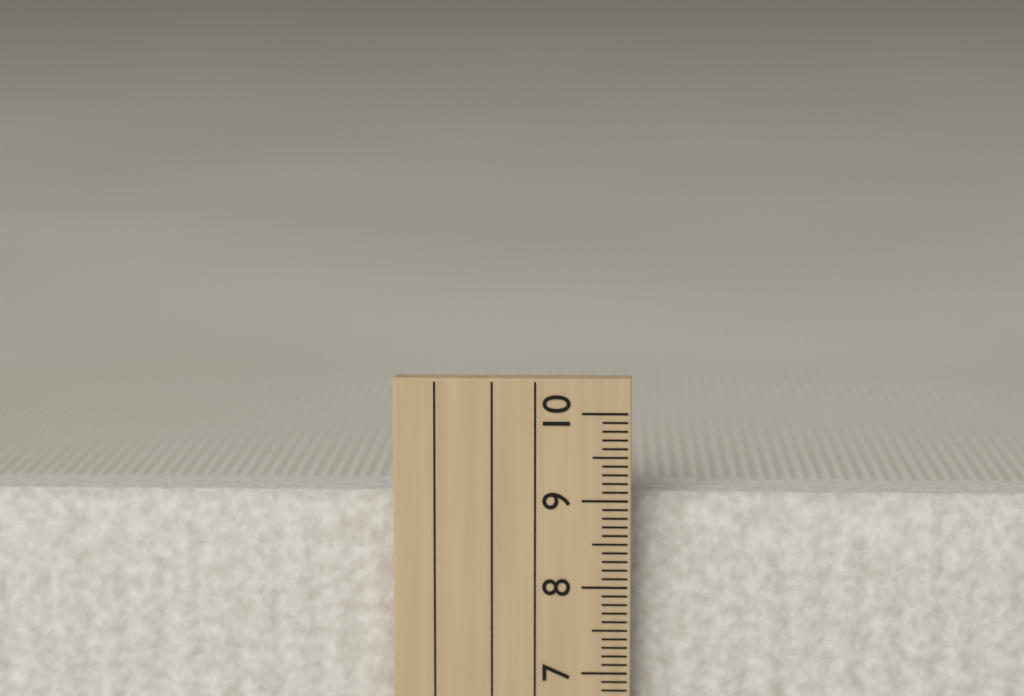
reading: 9.0 cm
